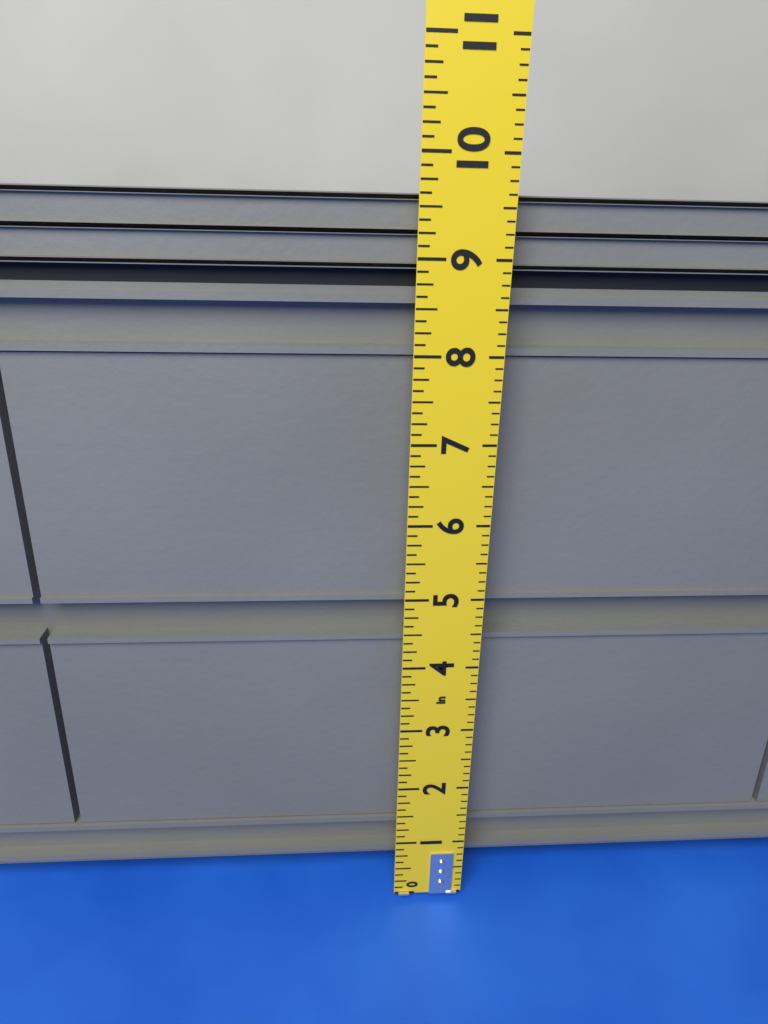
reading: 9.625 in
